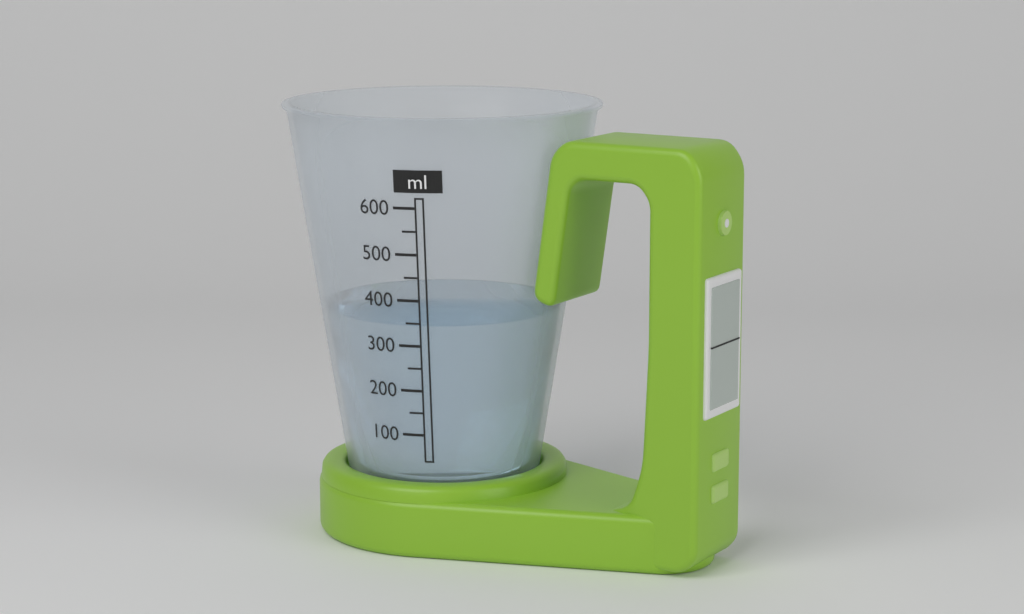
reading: 350 ml
